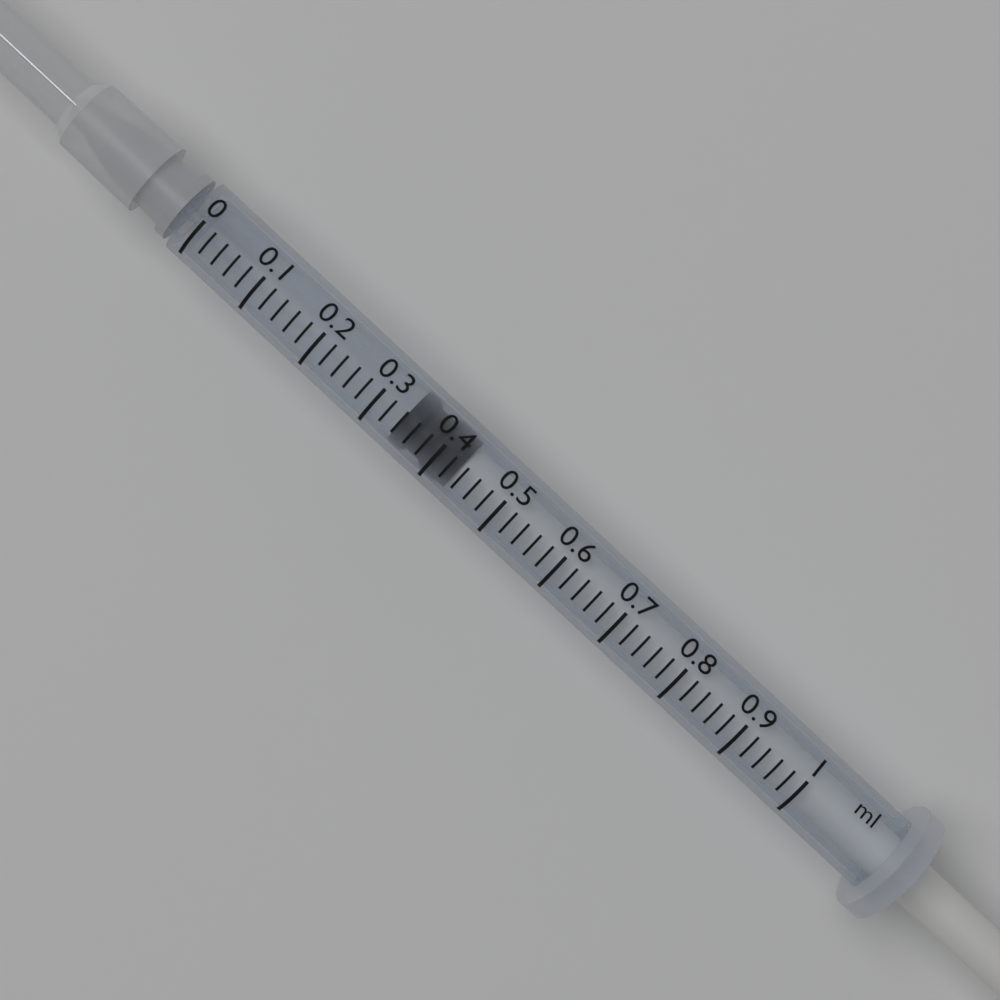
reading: 0.34 ml
